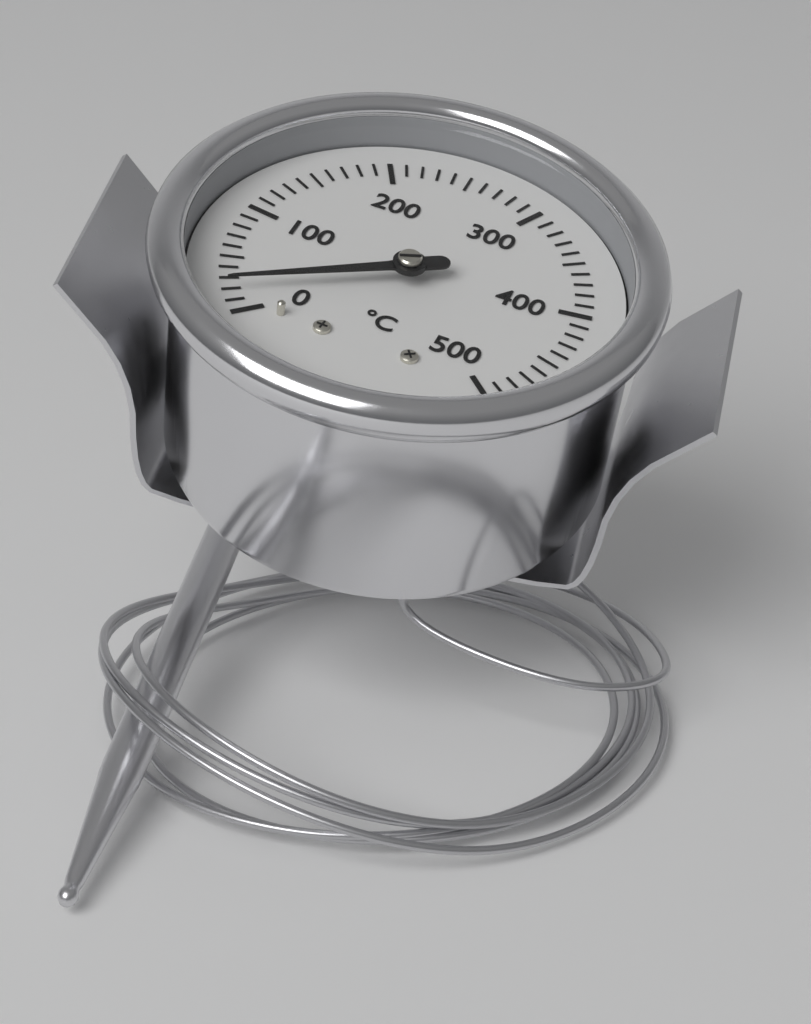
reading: 20 °C
